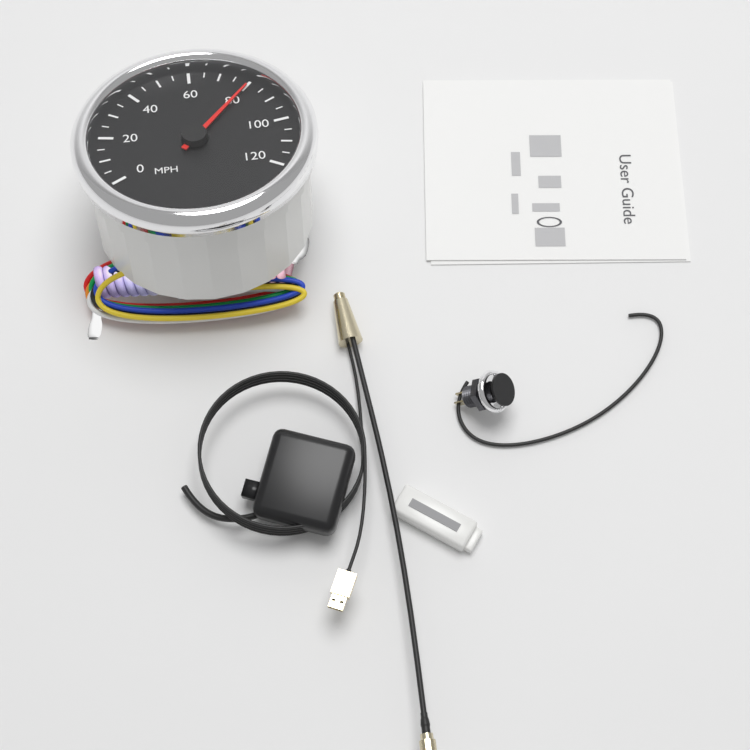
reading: 80 MPH
